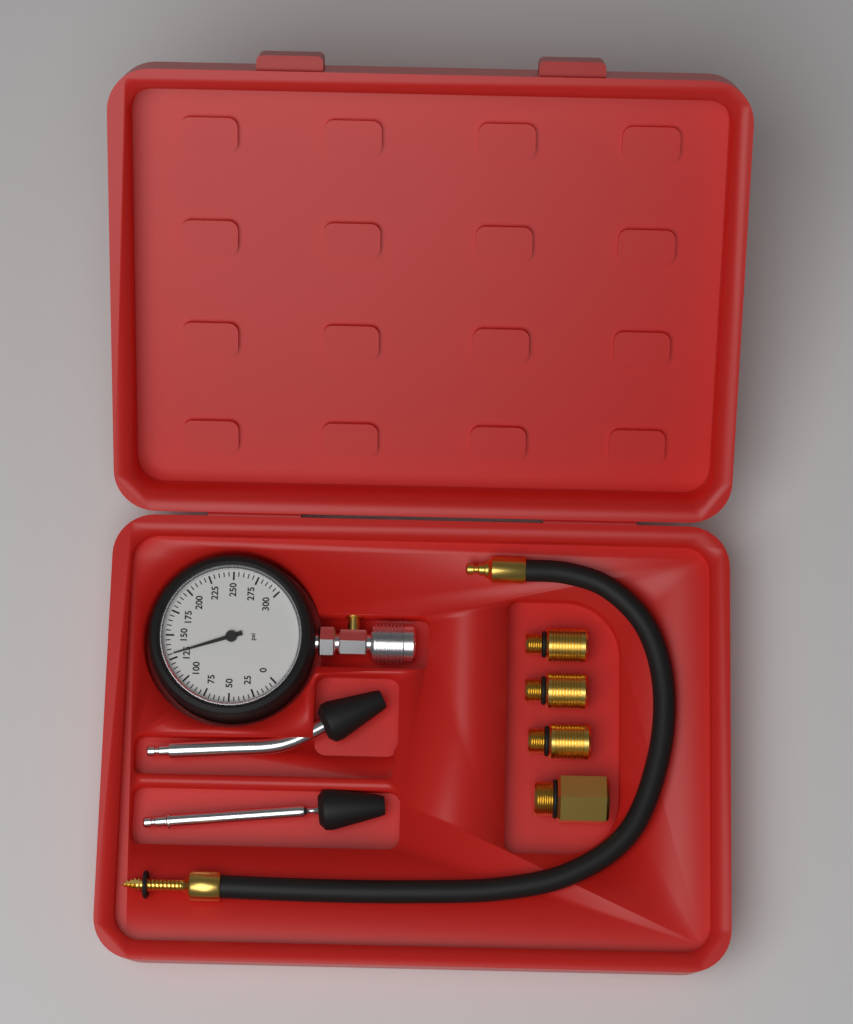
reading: 130 psi
